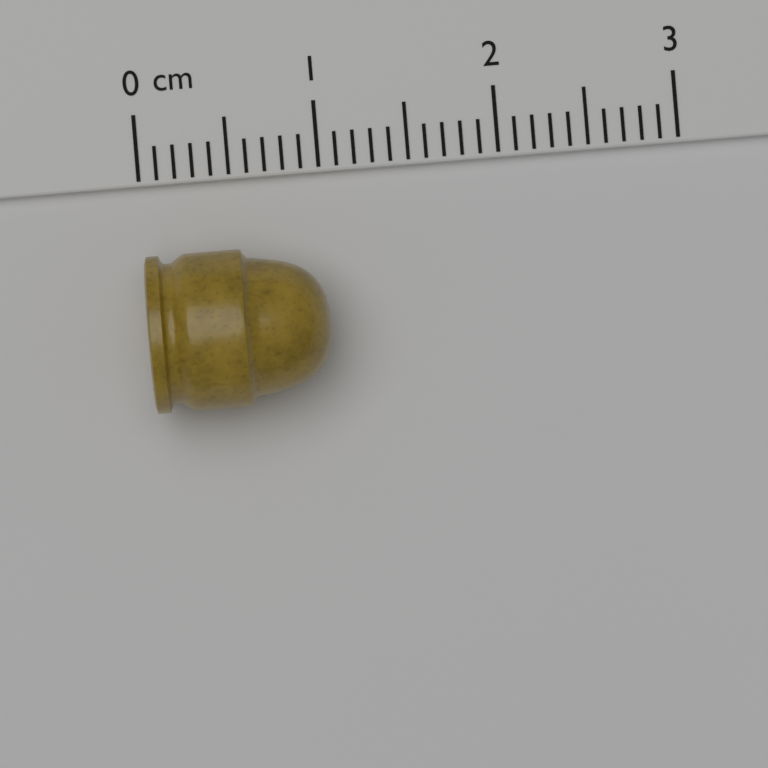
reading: 1.0 cm
